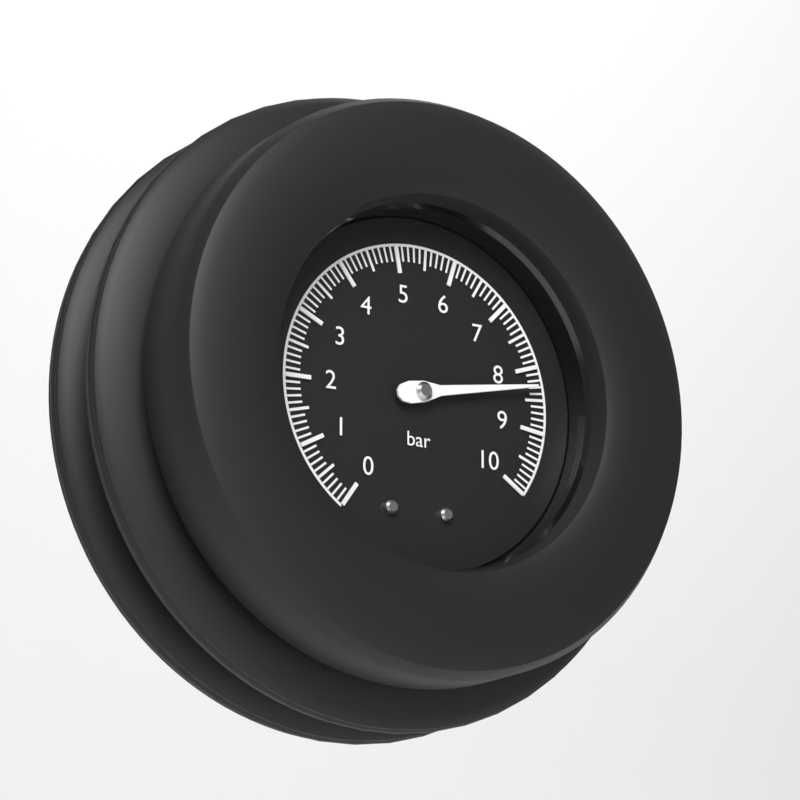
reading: 8.3 bar
